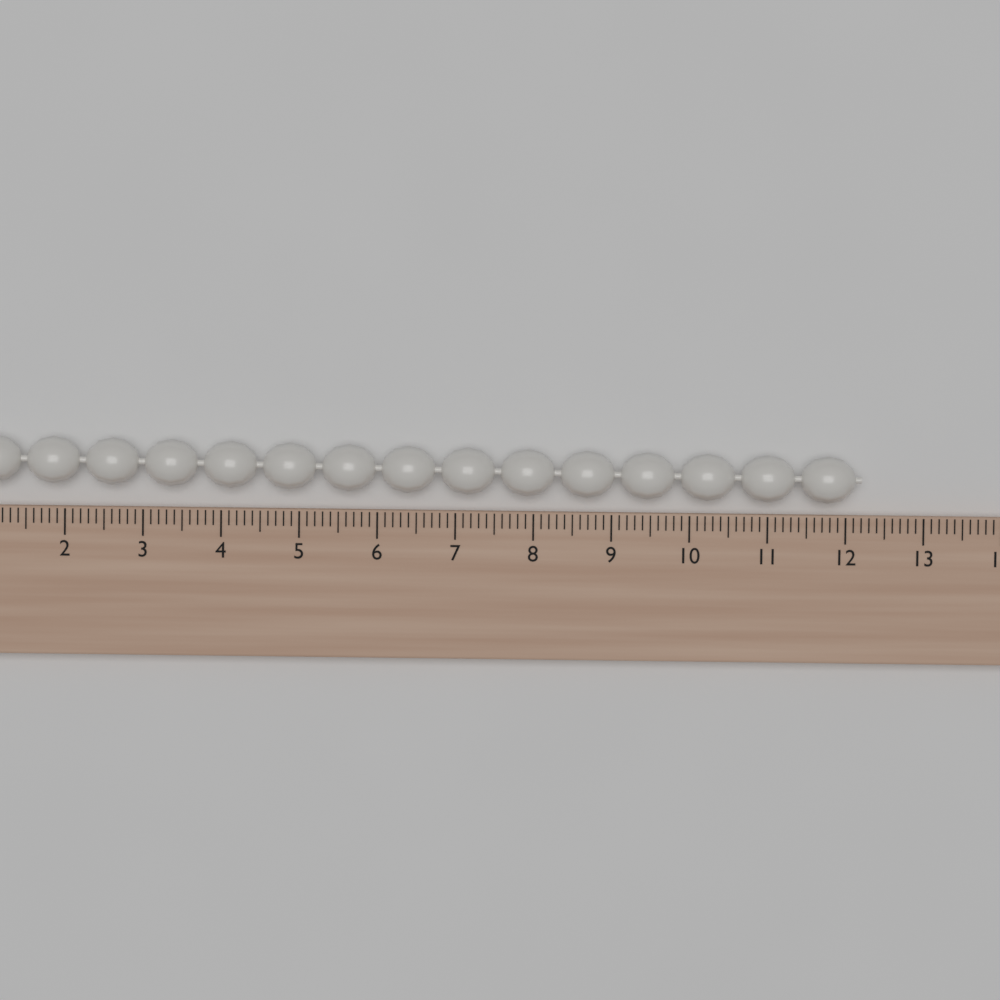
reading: 12.2 (no unit)
